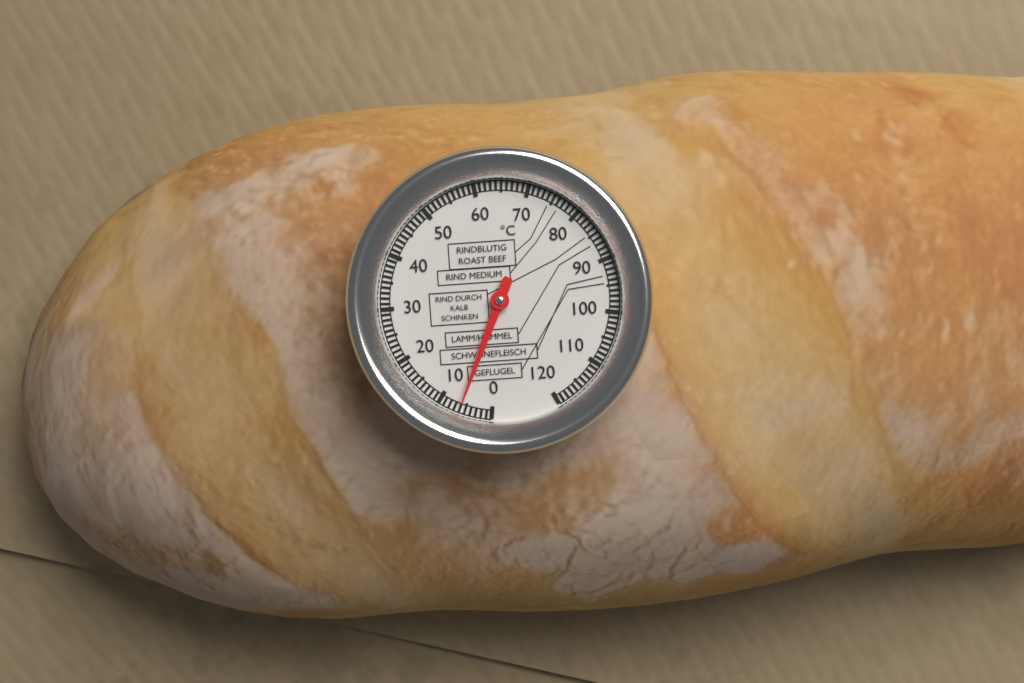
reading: 6 °C
